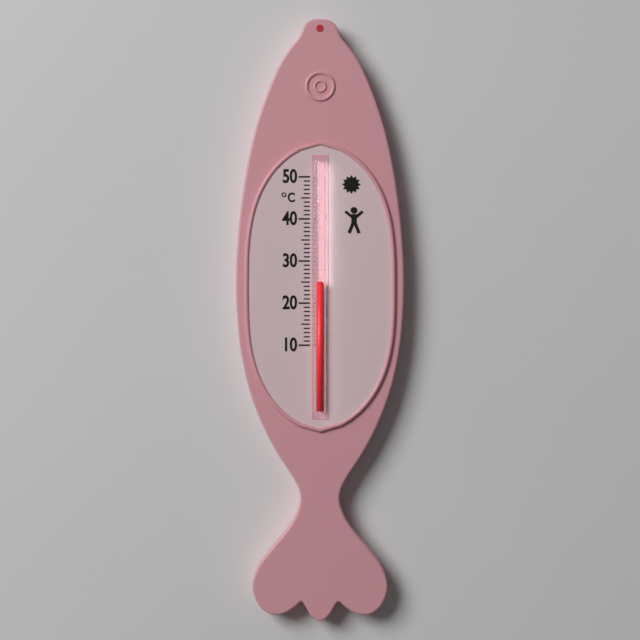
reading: 25 °C
